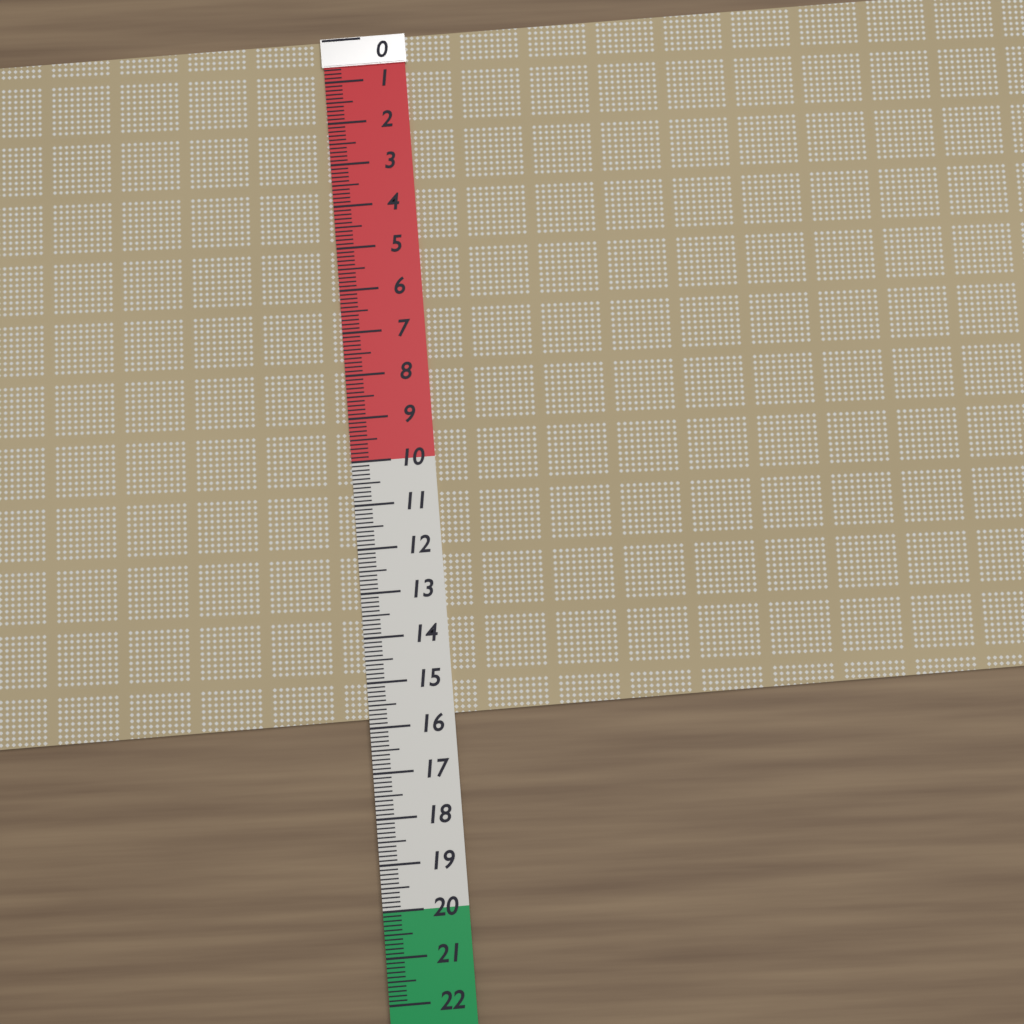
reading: 15.8 (no unit)
